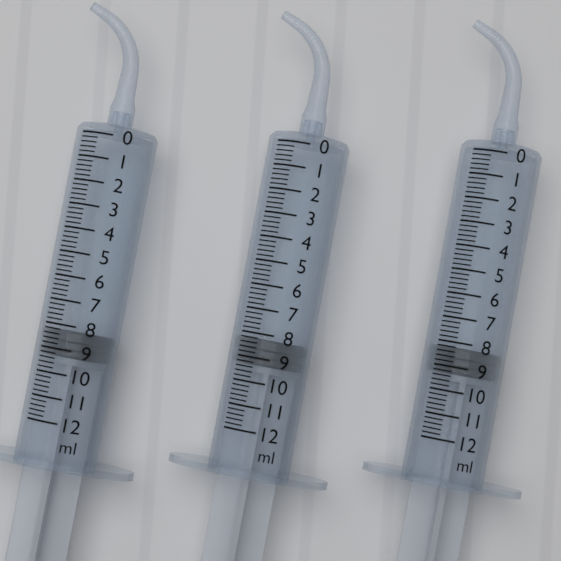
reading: 8.2 ml
